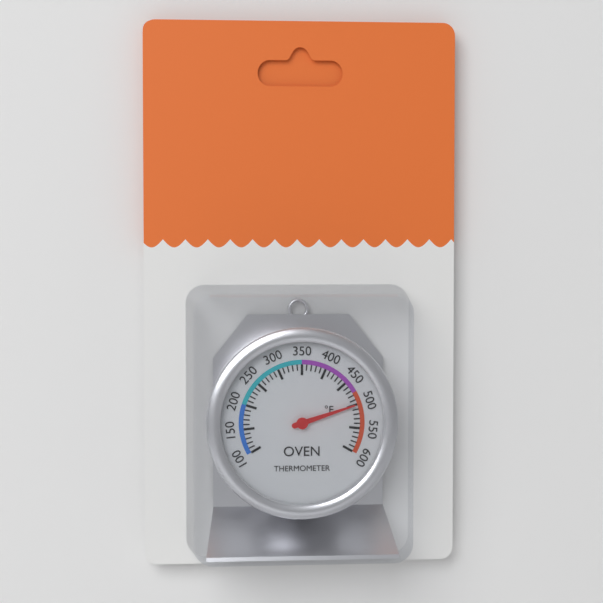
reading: 500 °F
